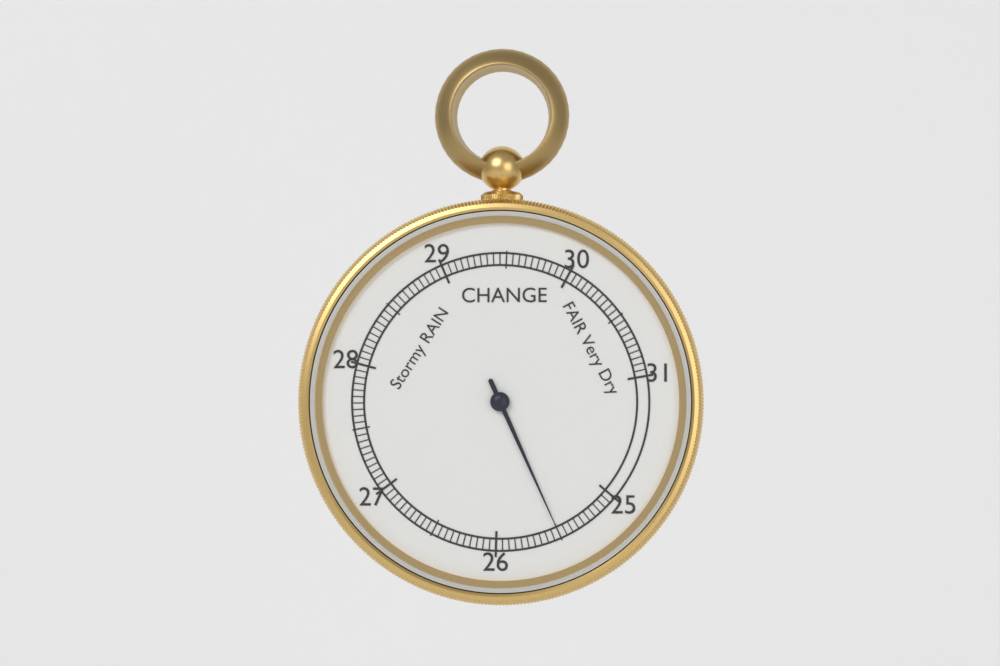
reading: 25.50 inHg
